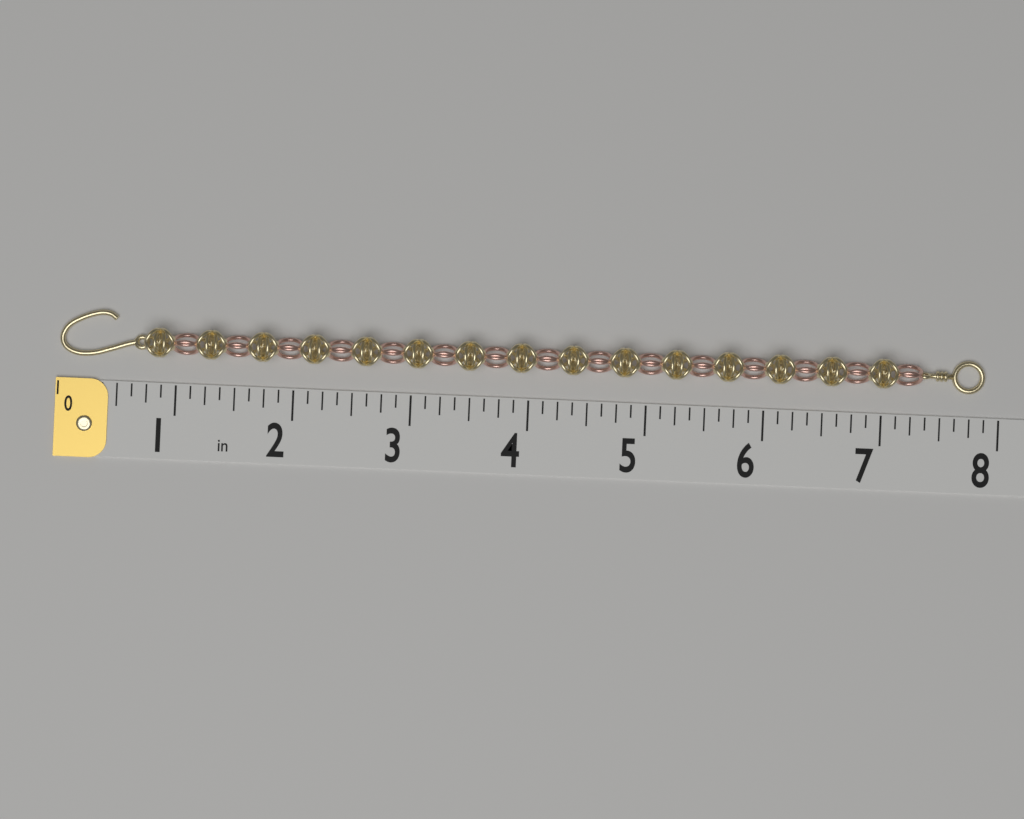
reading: 7.875 in
